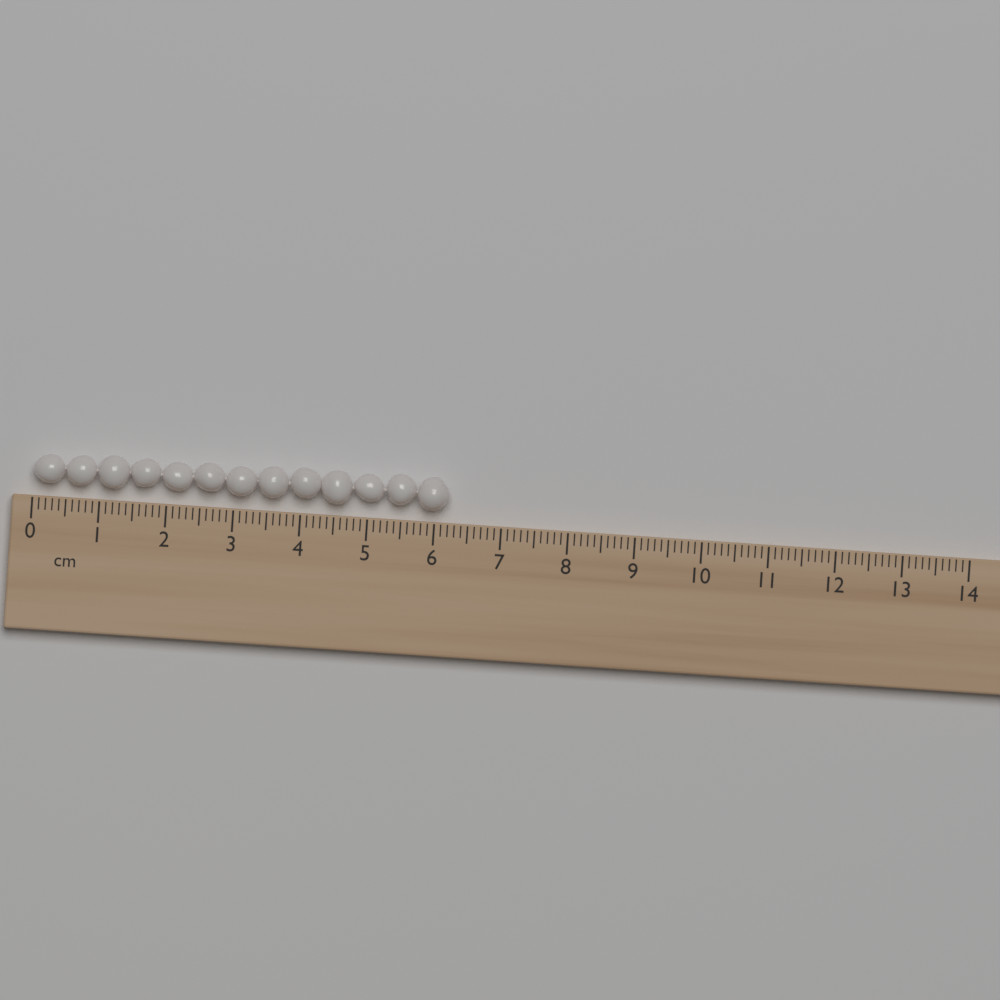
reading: 6.2 cm
